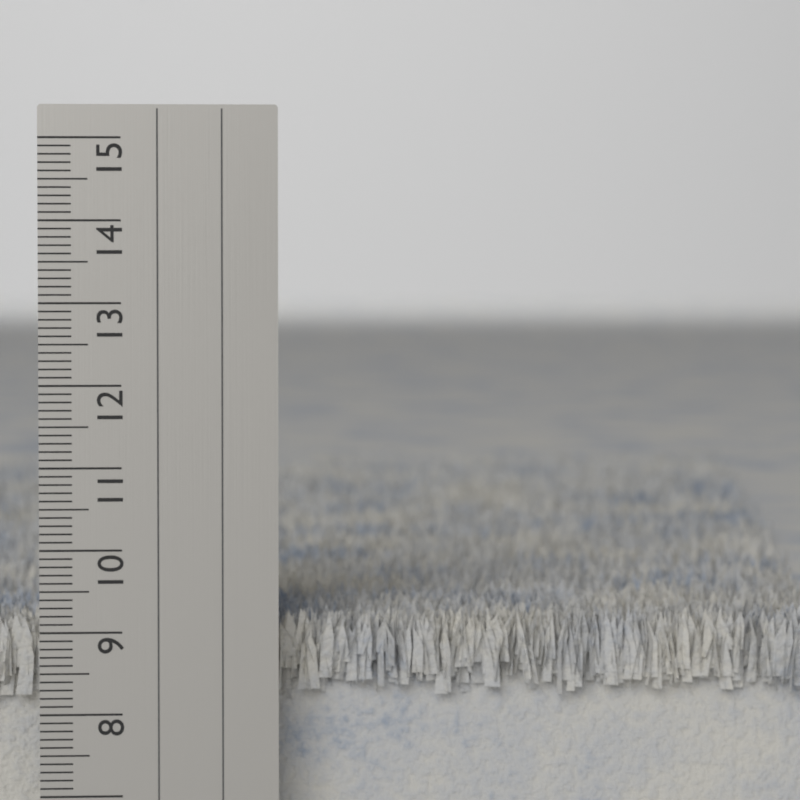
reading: 9.2 cm
